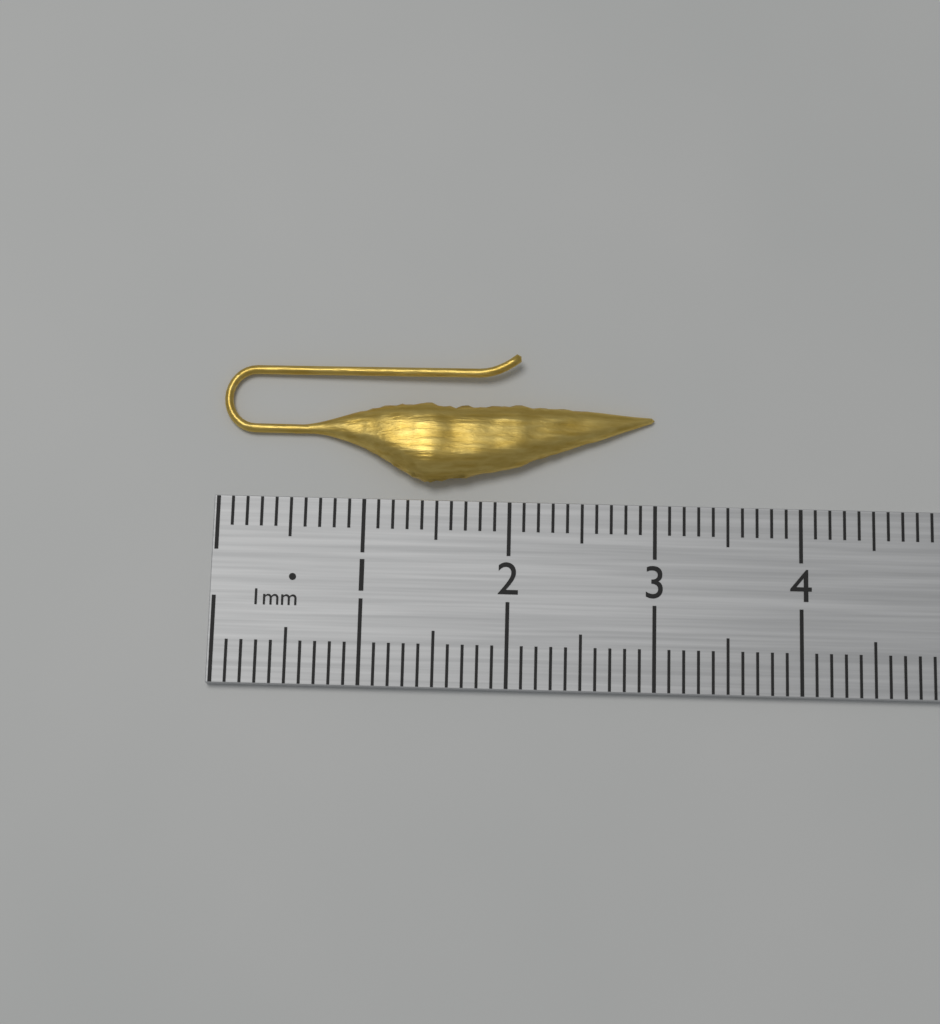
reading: 3.0 cm
